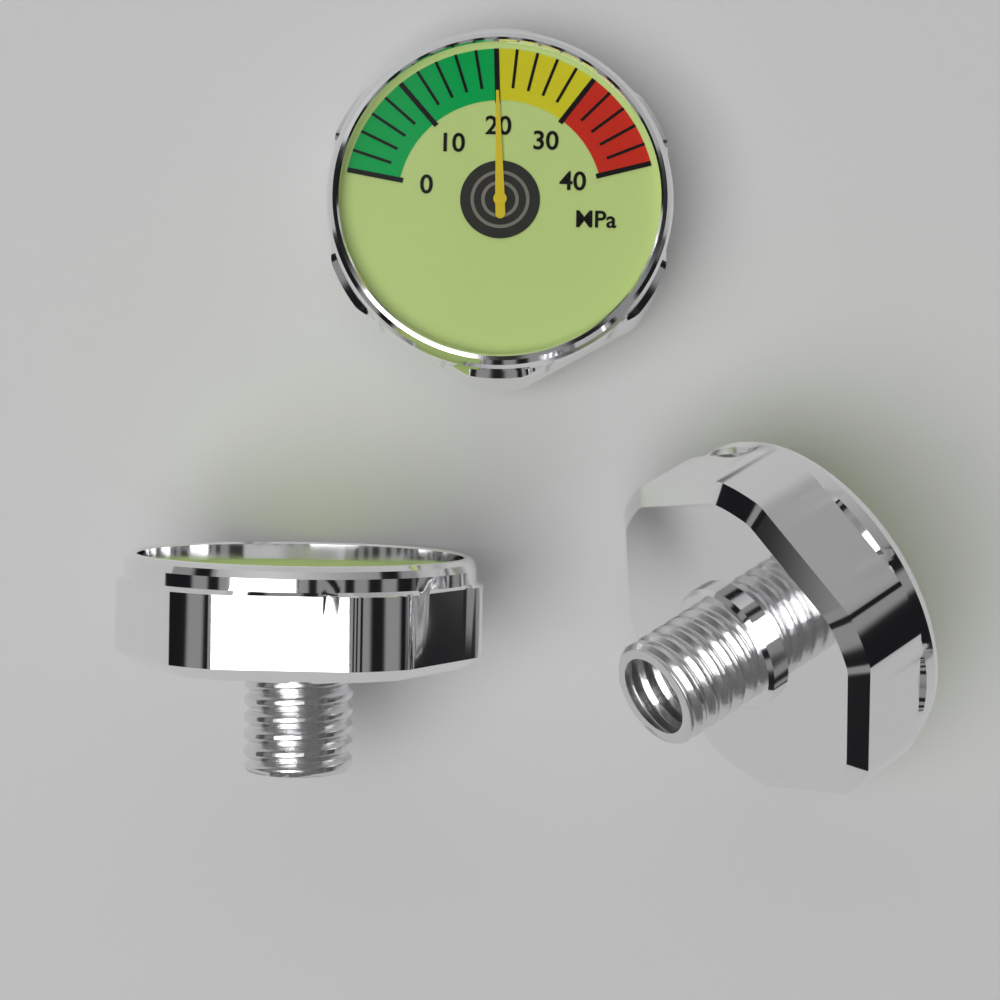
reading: 20 MPa
